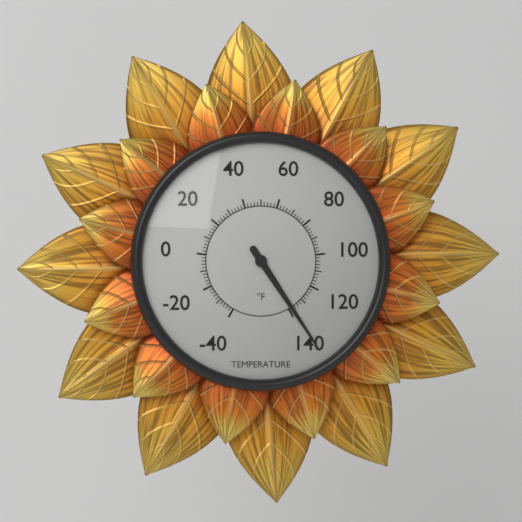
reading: 138 °F
